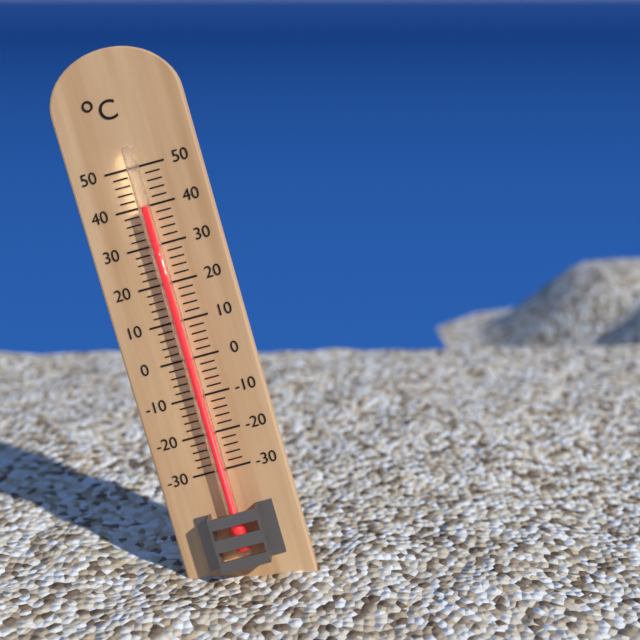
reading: 40 °C
